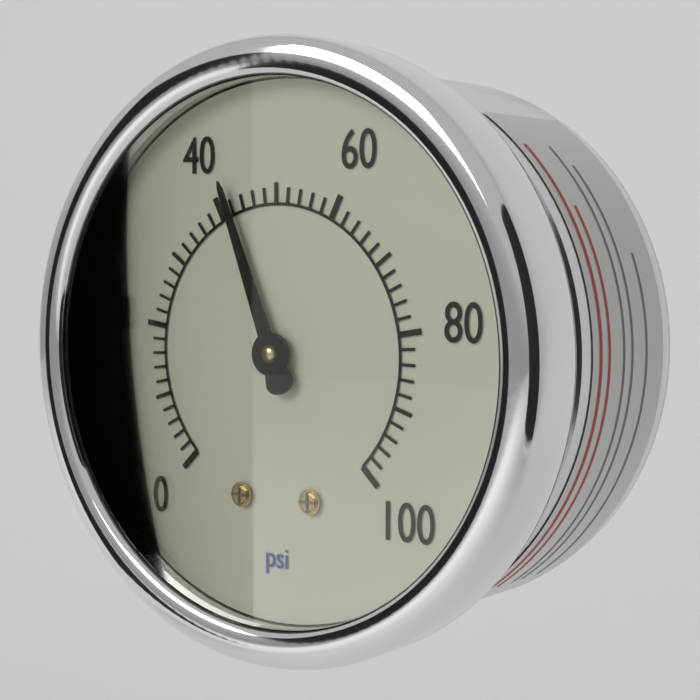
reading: 42 psi
